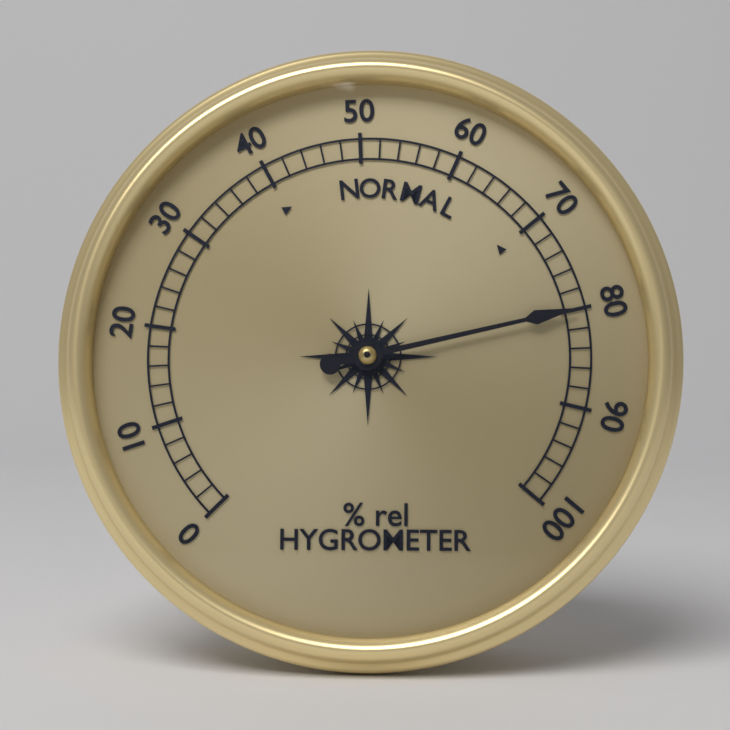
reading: 80 % rel
